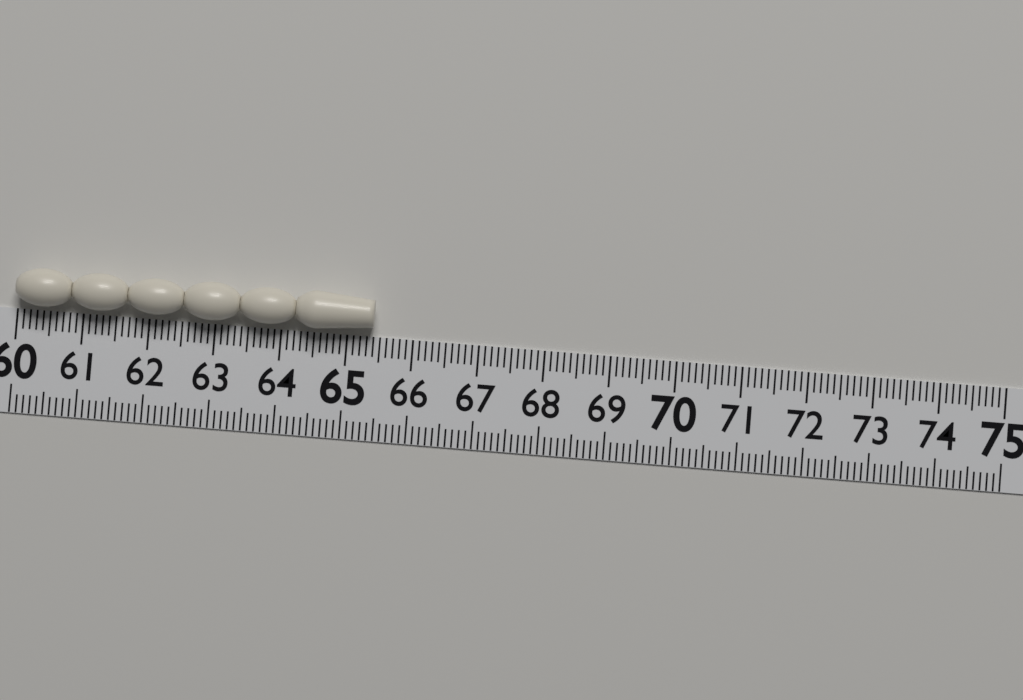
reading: 65.4 (no unit)
